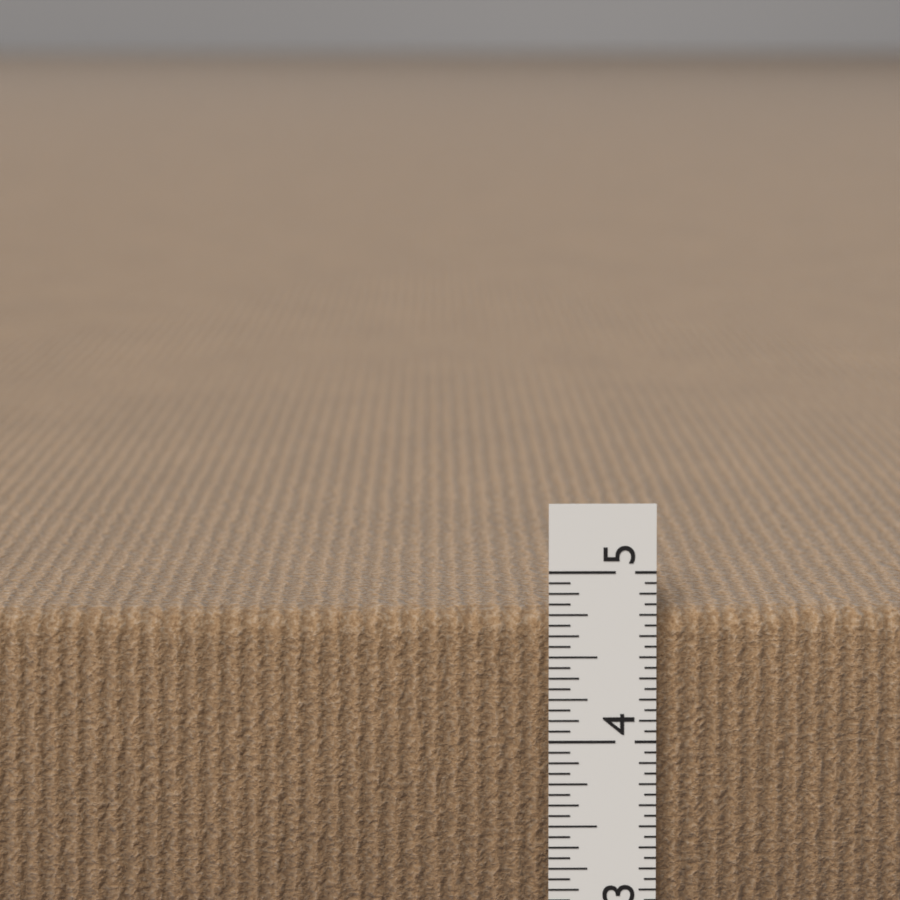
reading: 4.7500 in
